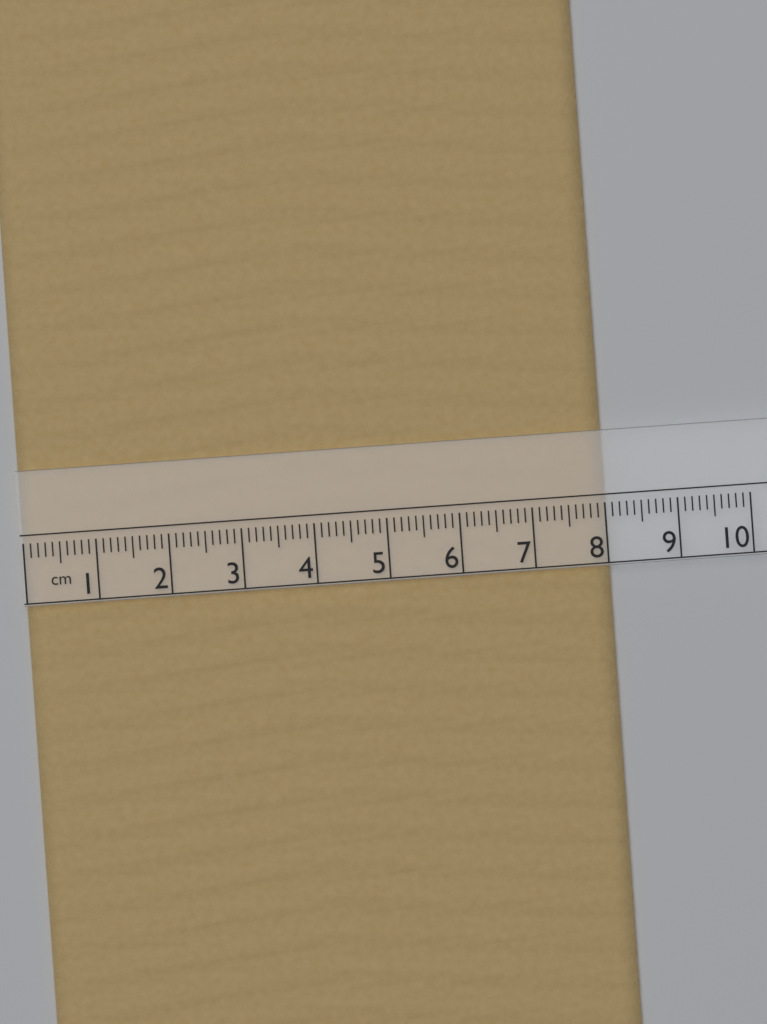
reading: 8.0 cm
